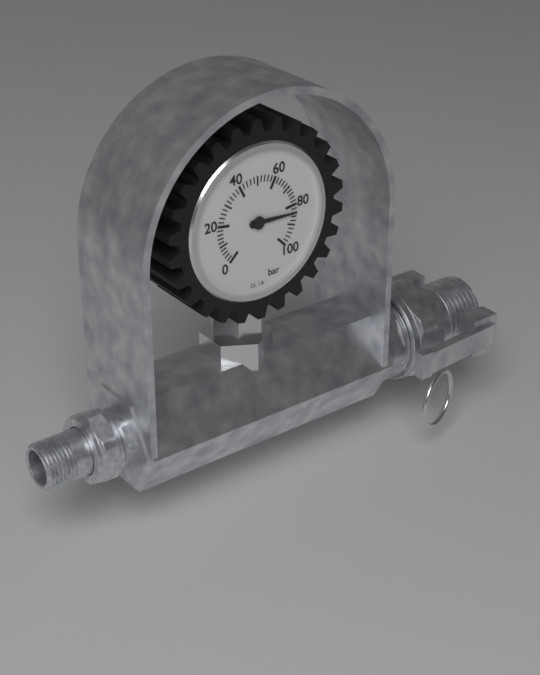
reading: 84 bar
